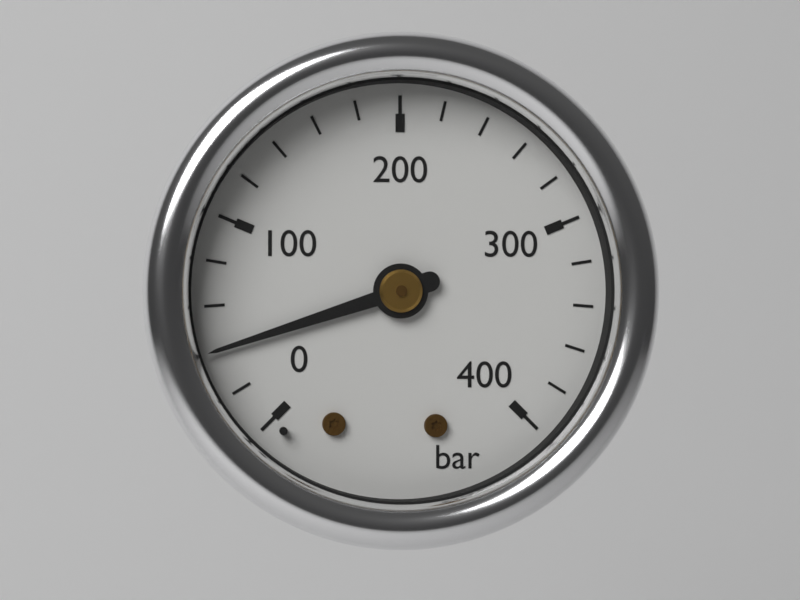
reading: 40 bar
